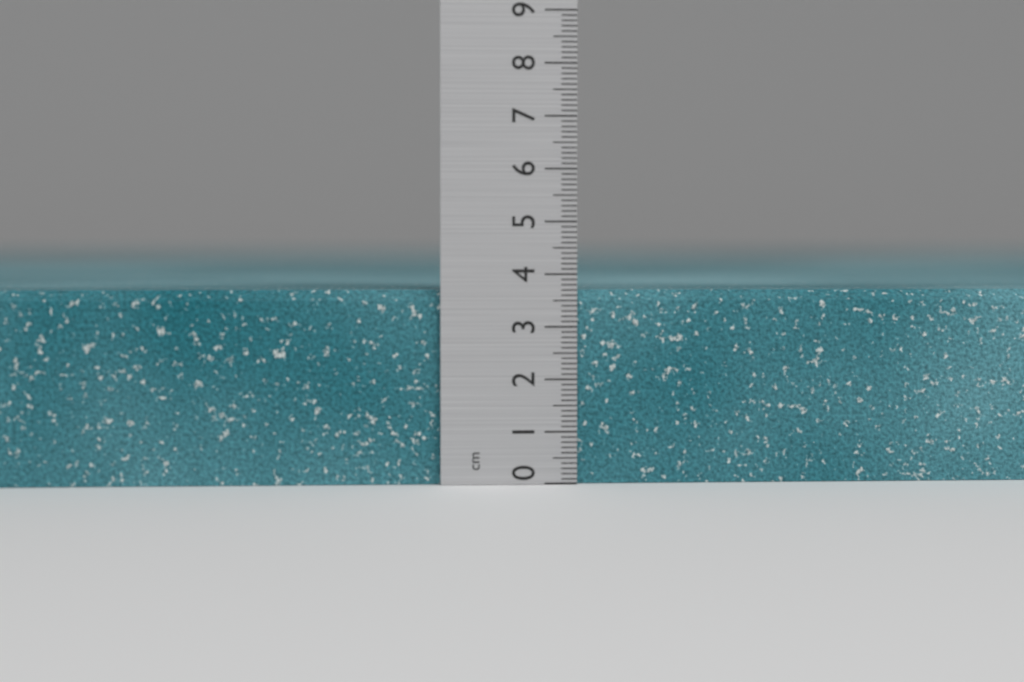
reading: 3.7 cm
